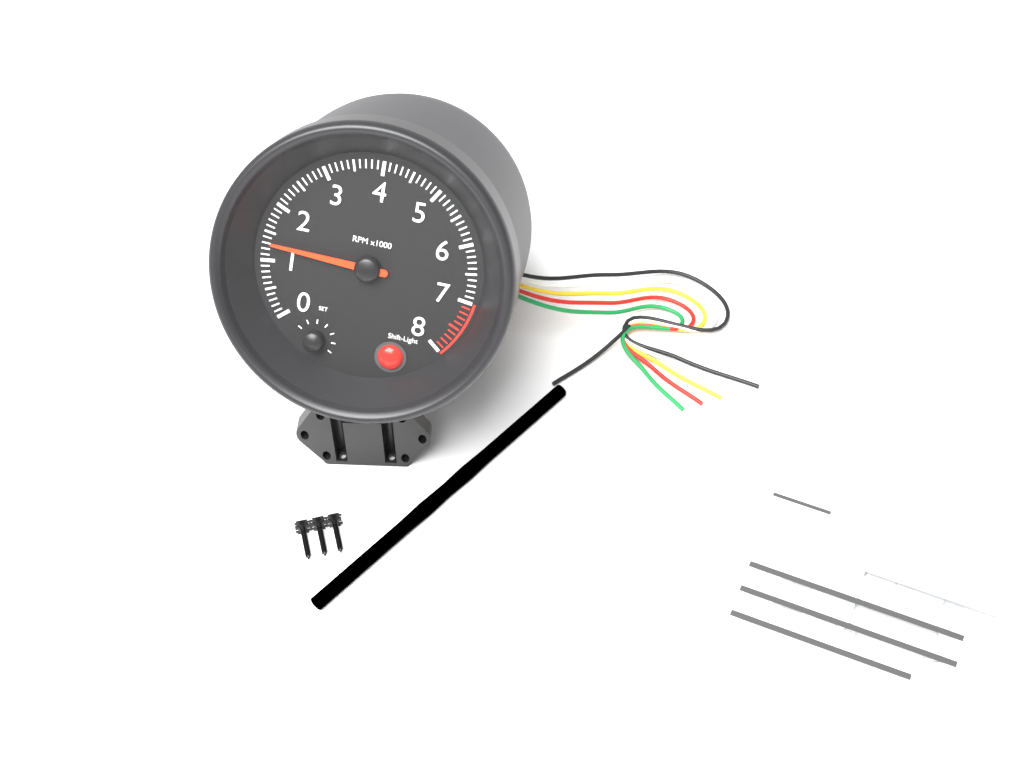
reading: 1300 RPM
